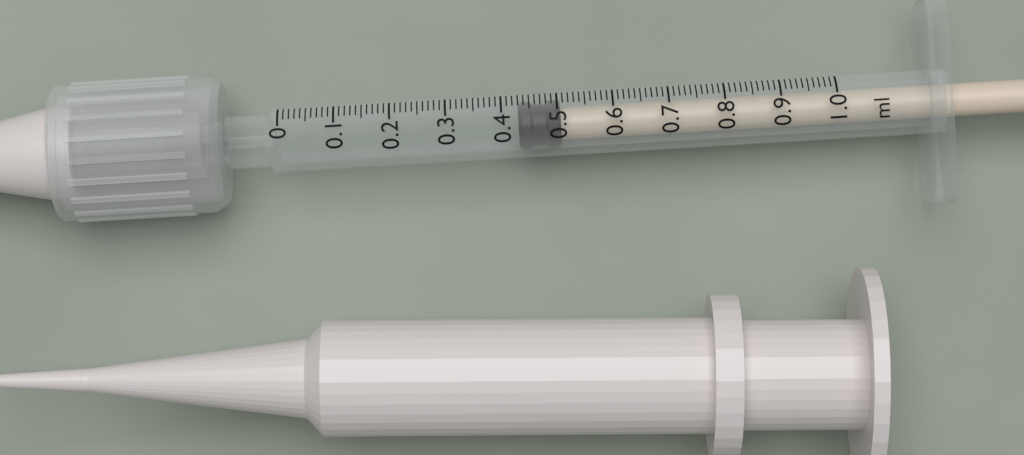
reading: 0.43 ml
